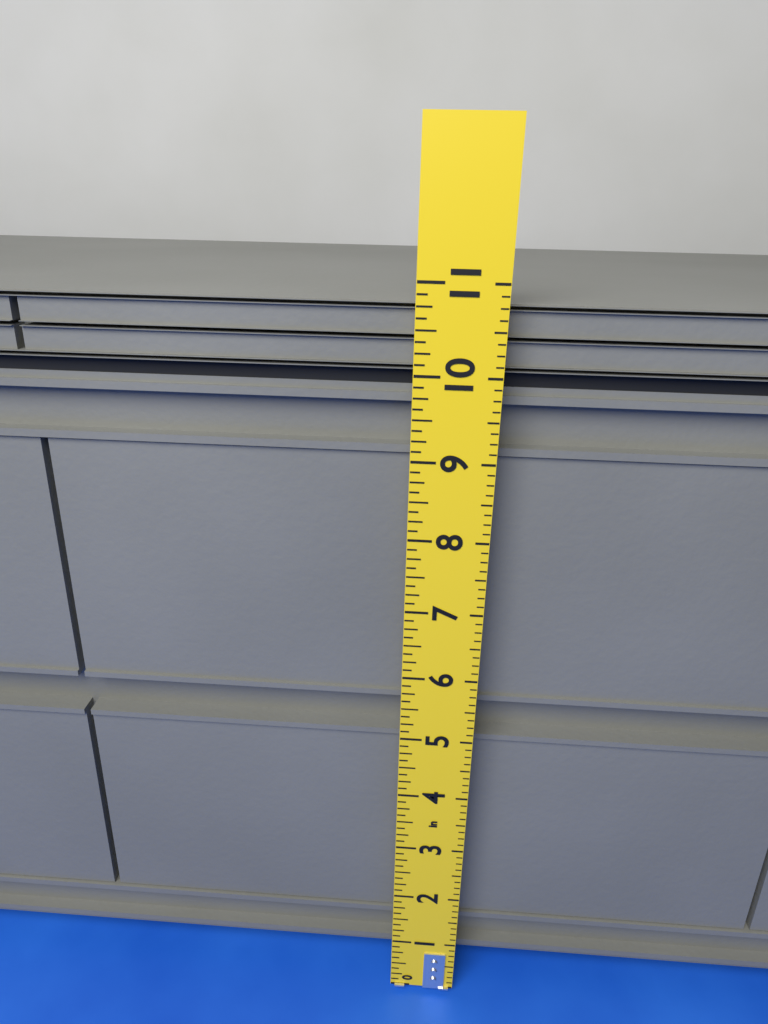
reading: 10.750 in
